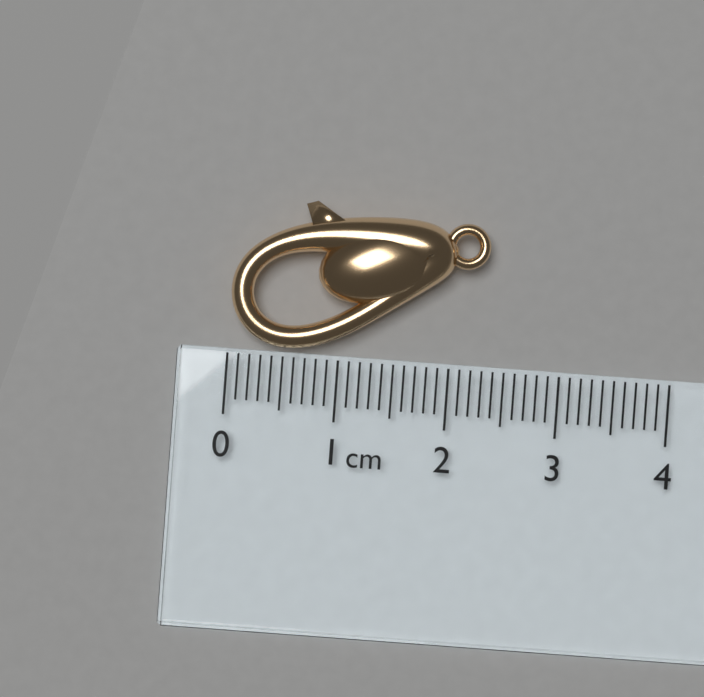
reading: 2.3 cm
